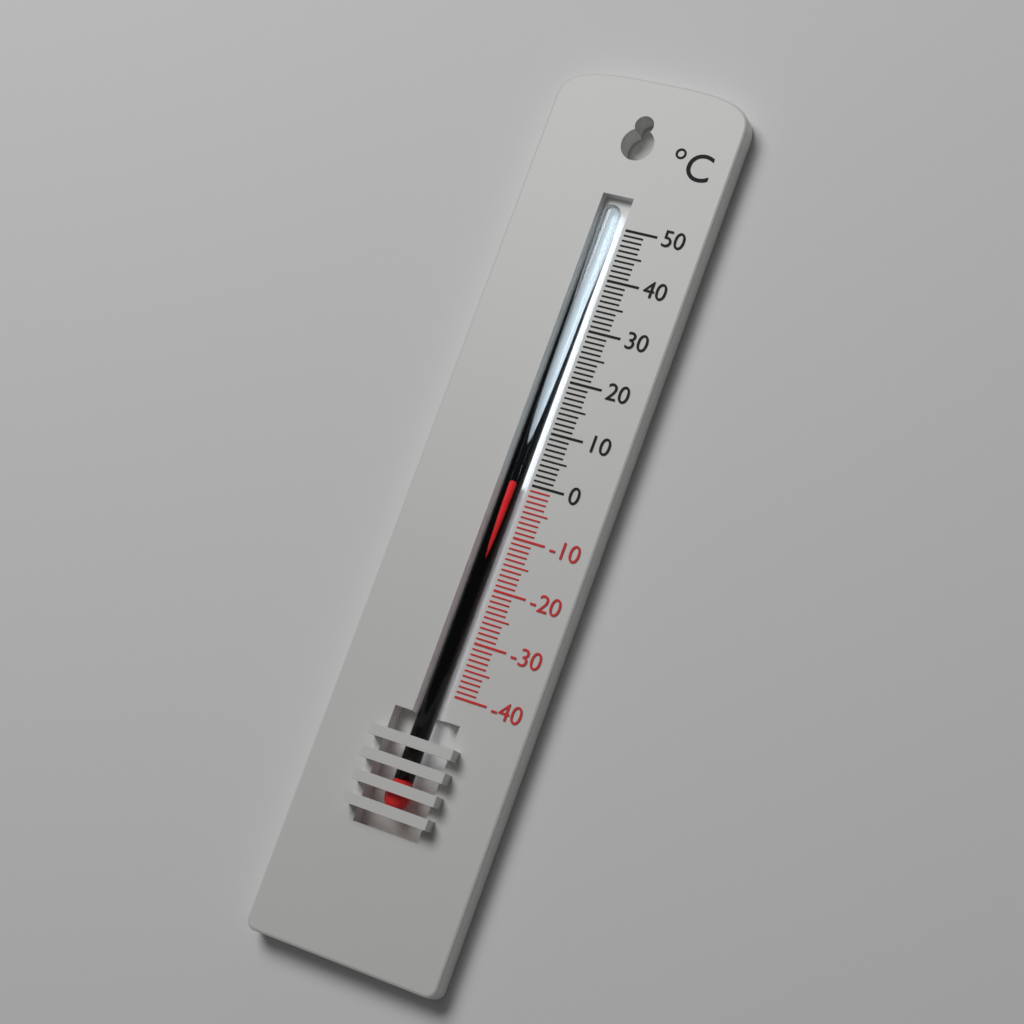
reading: 0 °C
